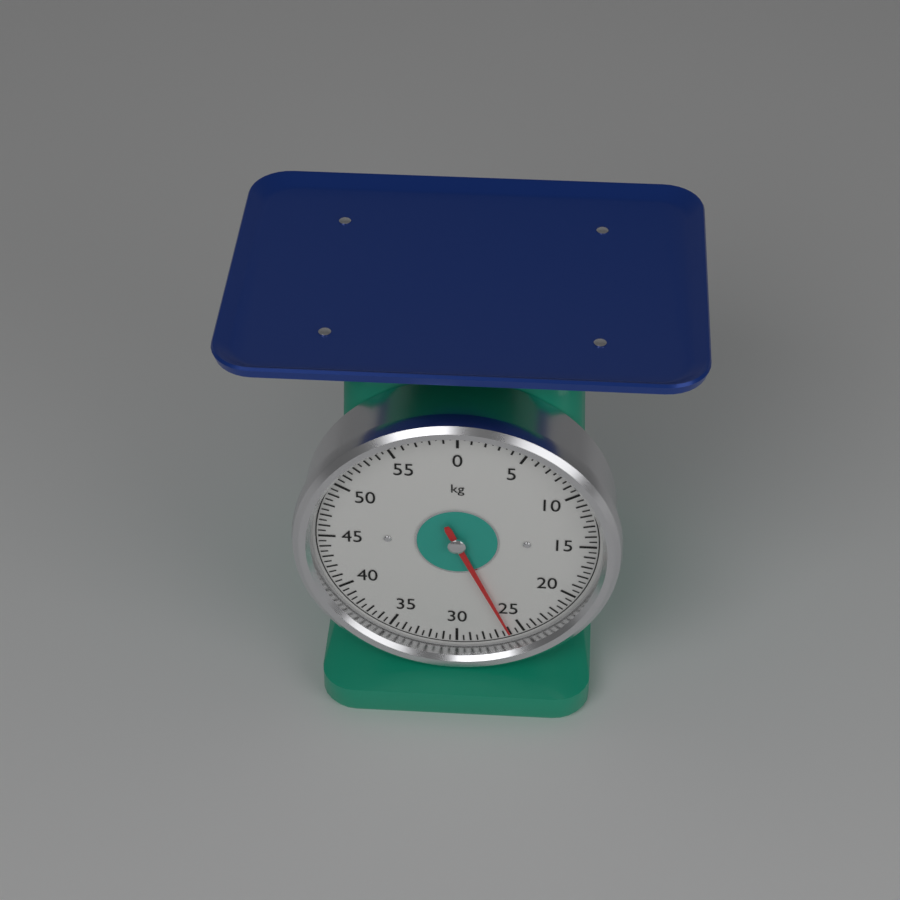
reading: 26.0 kg
